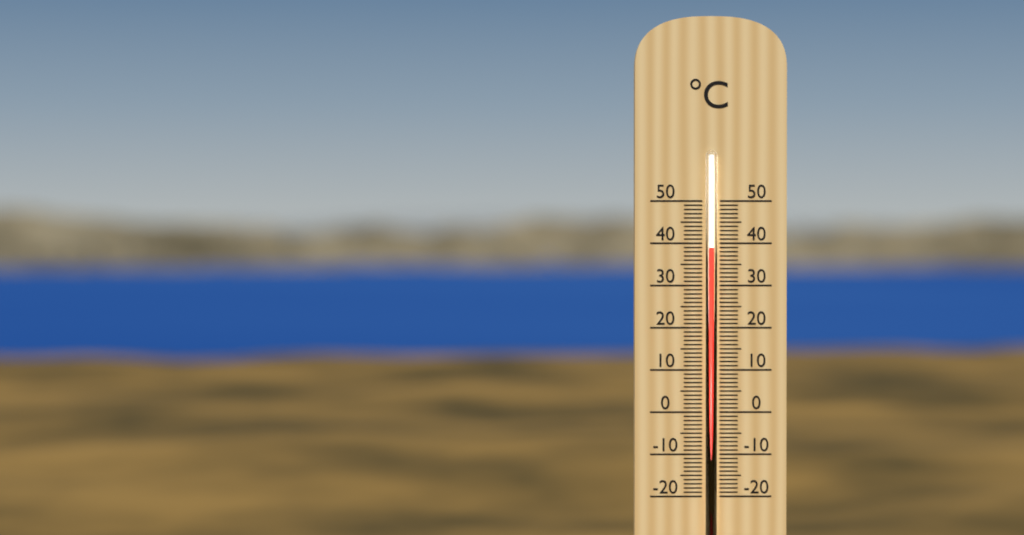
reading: 39 °C
